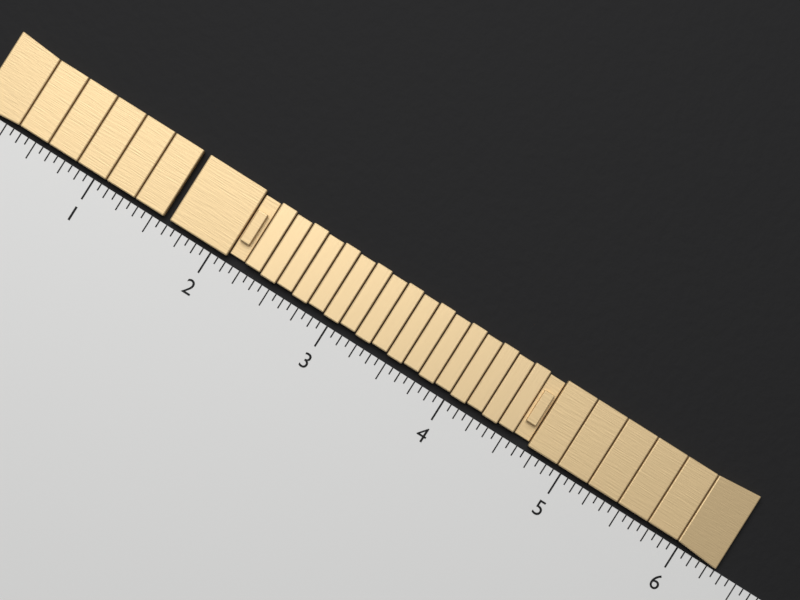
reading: 6.3125 (no unit)
